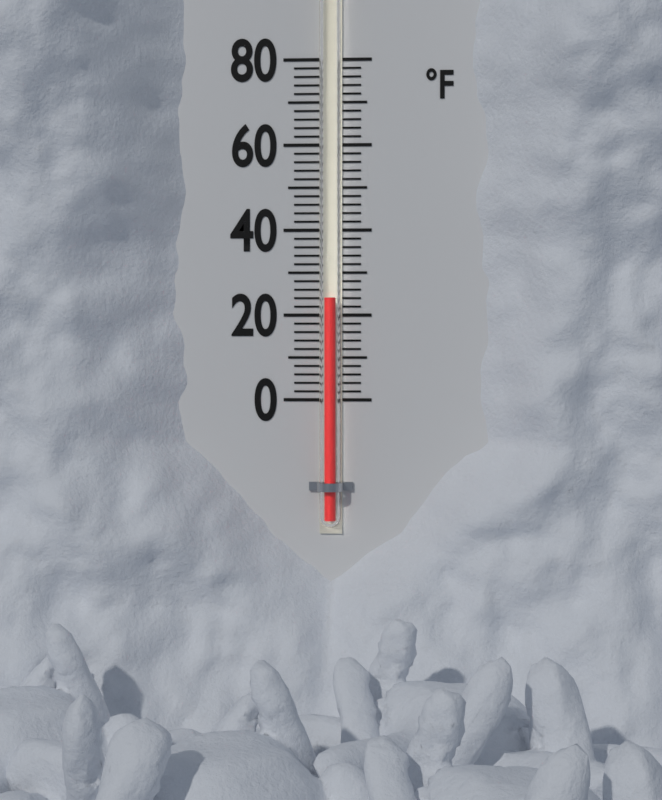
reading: 24 °F
